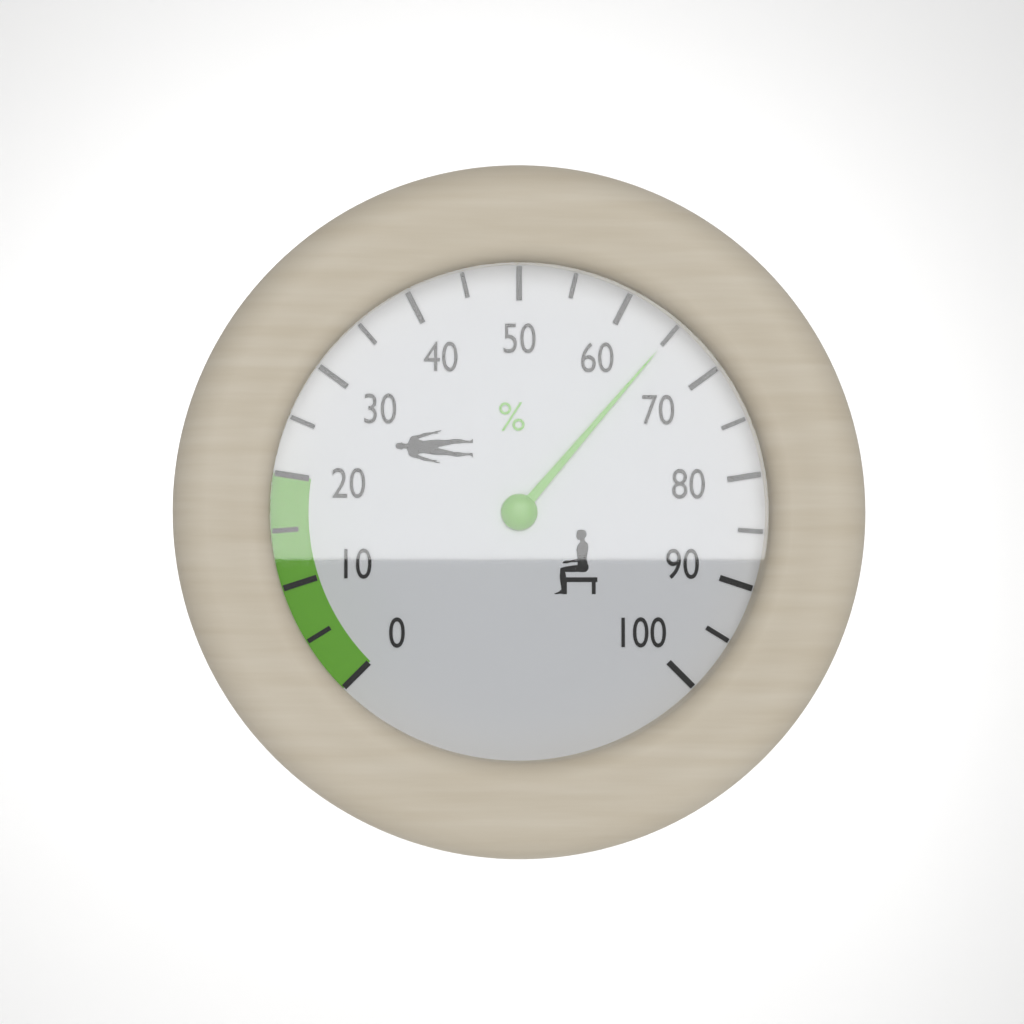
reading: 65 %
